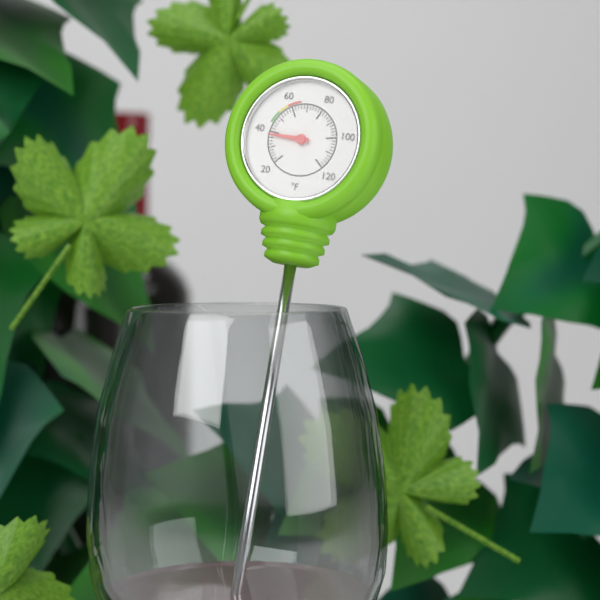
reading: 38 °F
